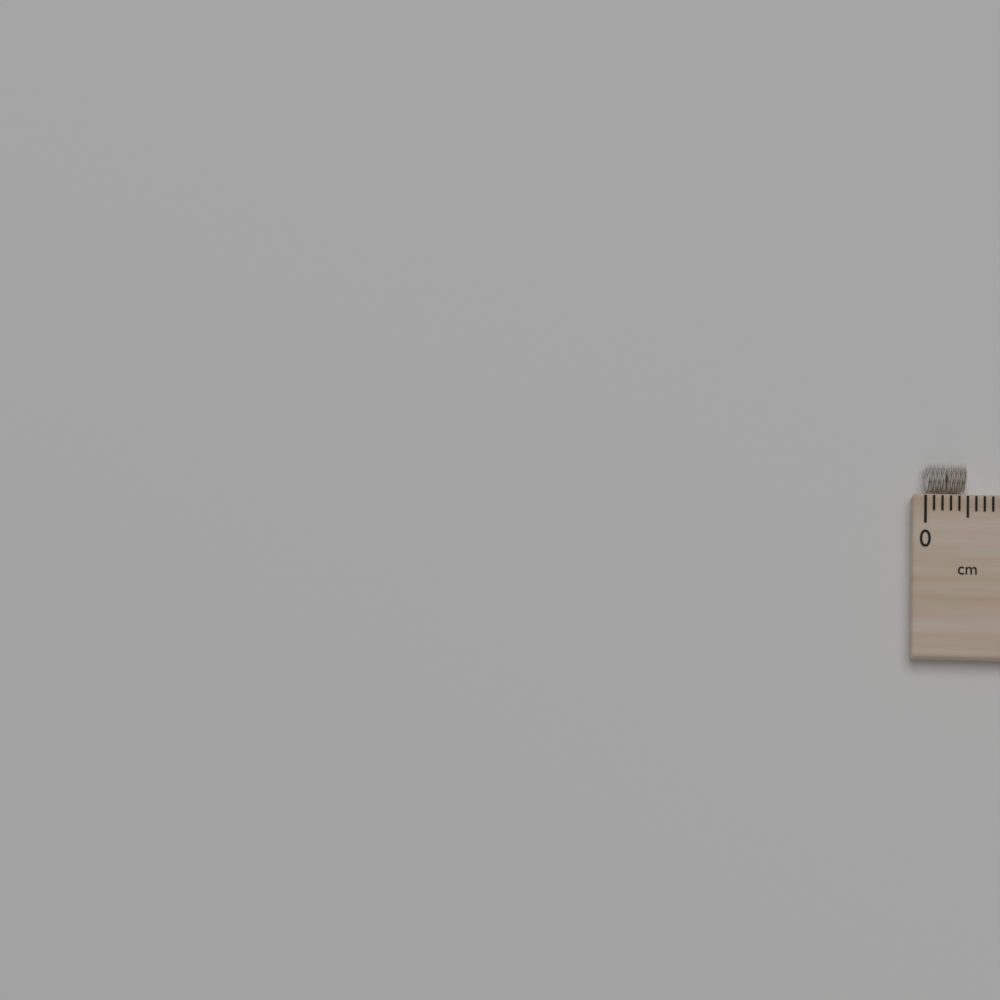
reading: 0.5 cm
